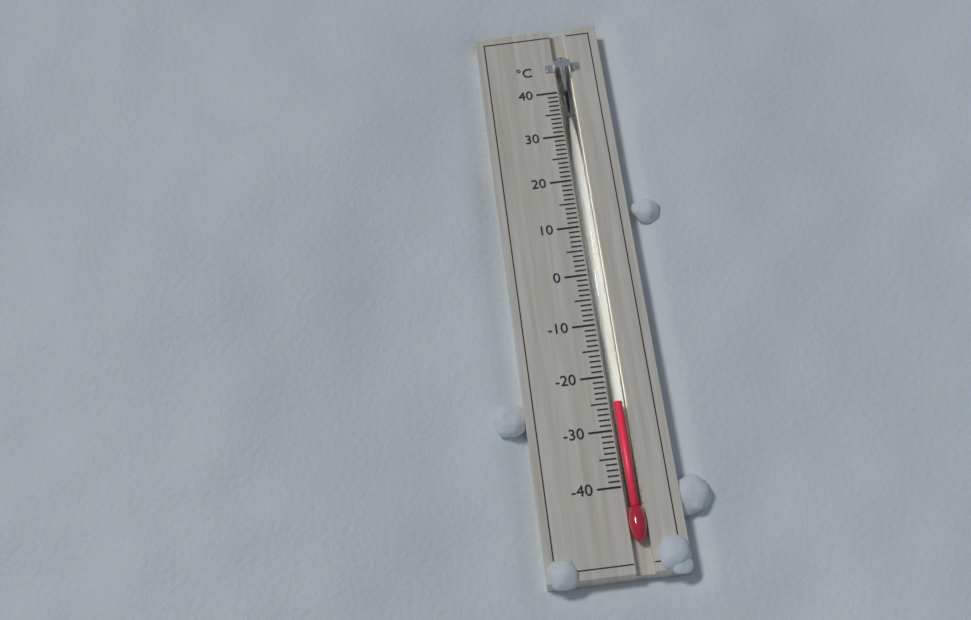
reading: -25 °C
